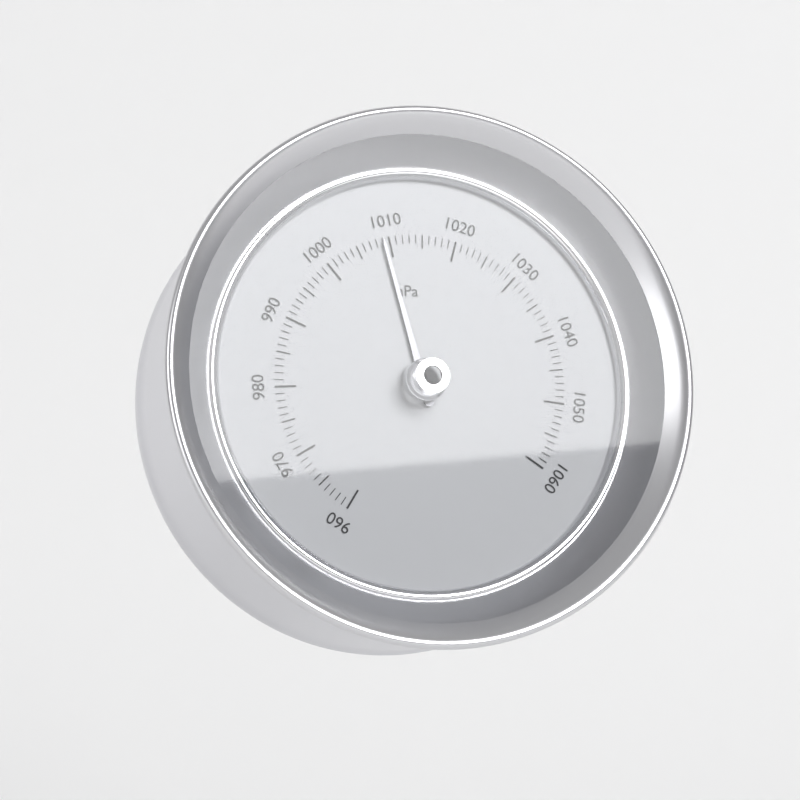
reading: 1009 hPa
